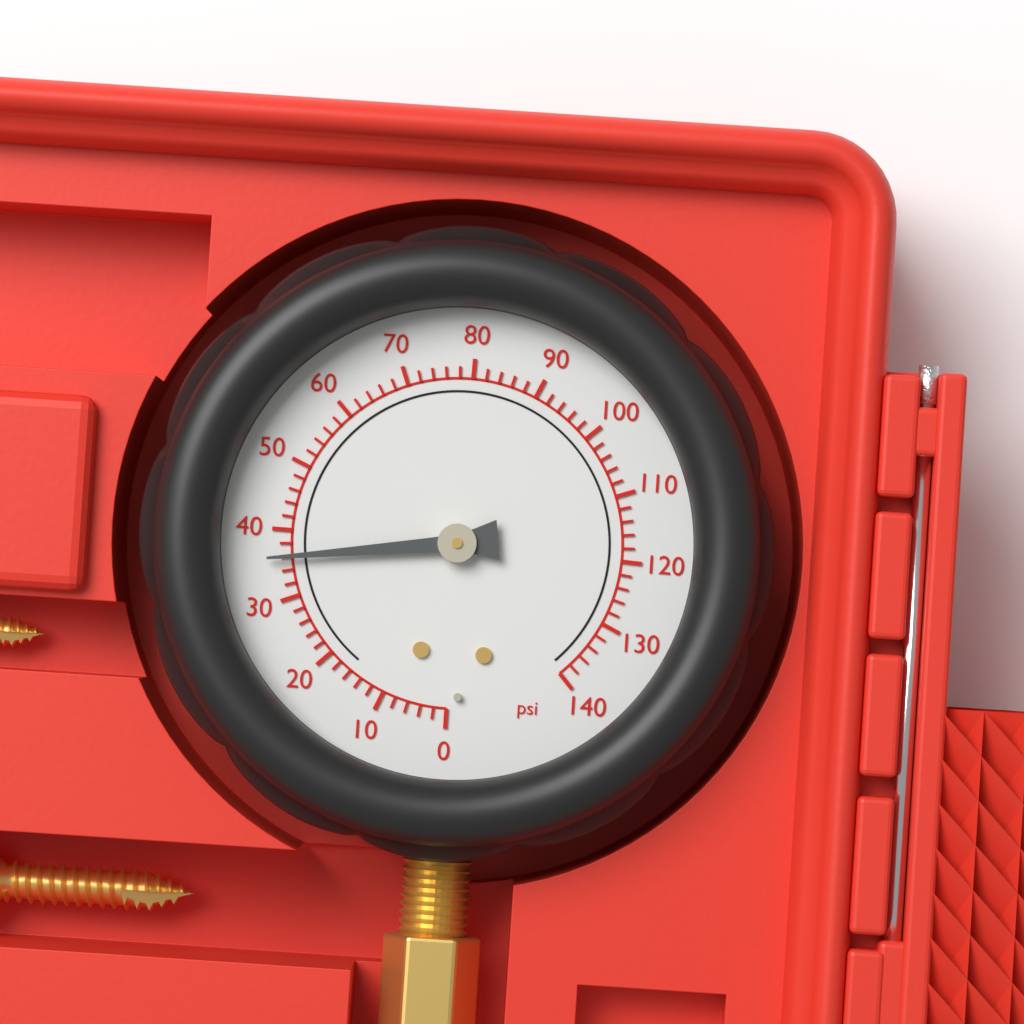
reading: 36 psi
